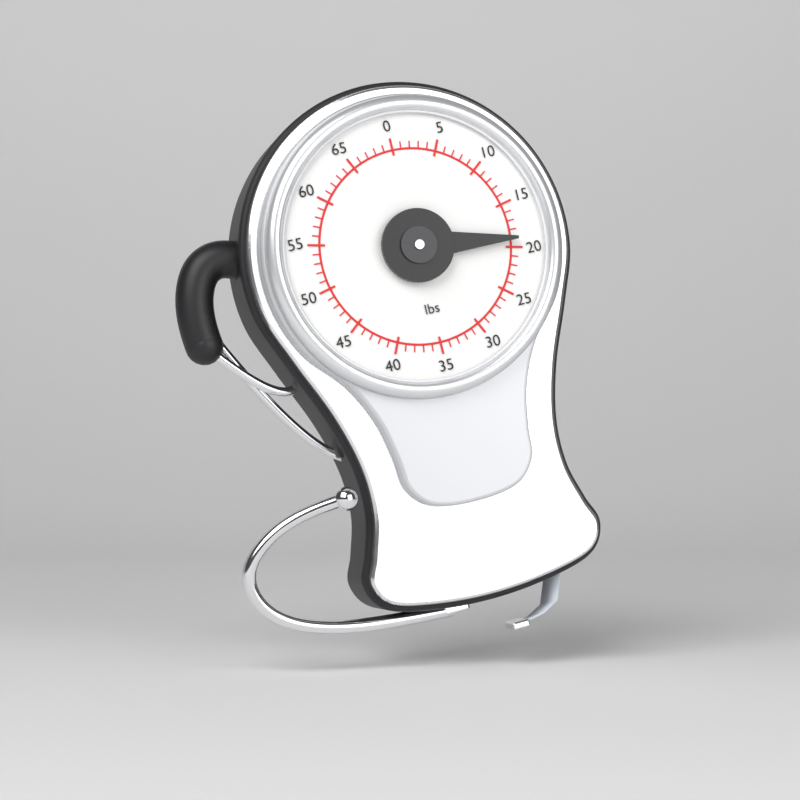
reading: 19 lbs
